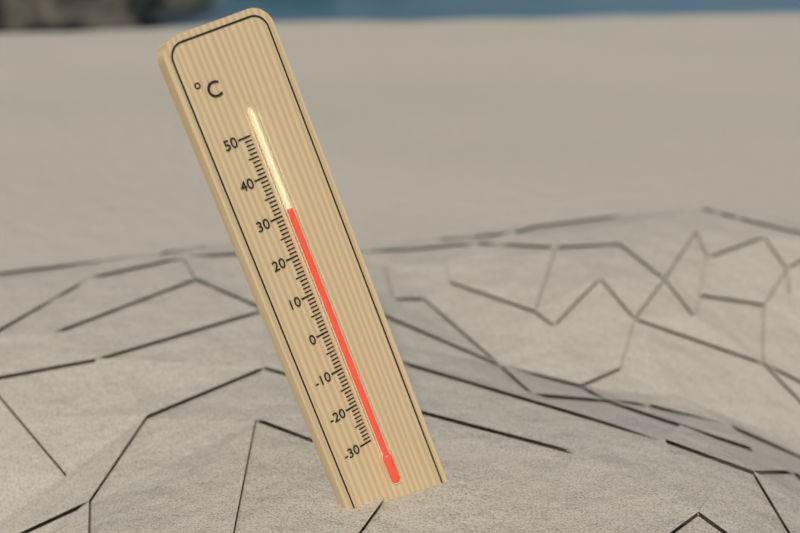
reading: 31 °C
